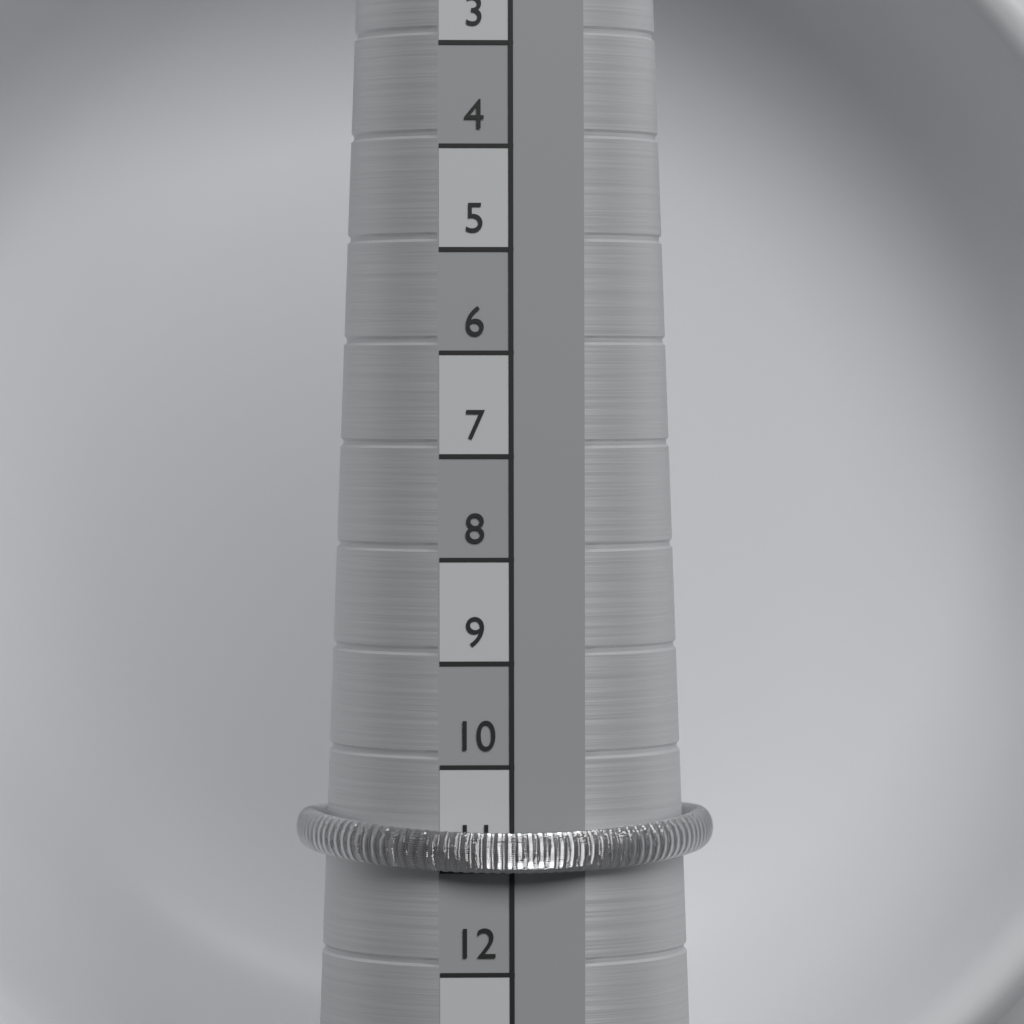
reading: 11 (no unit)
